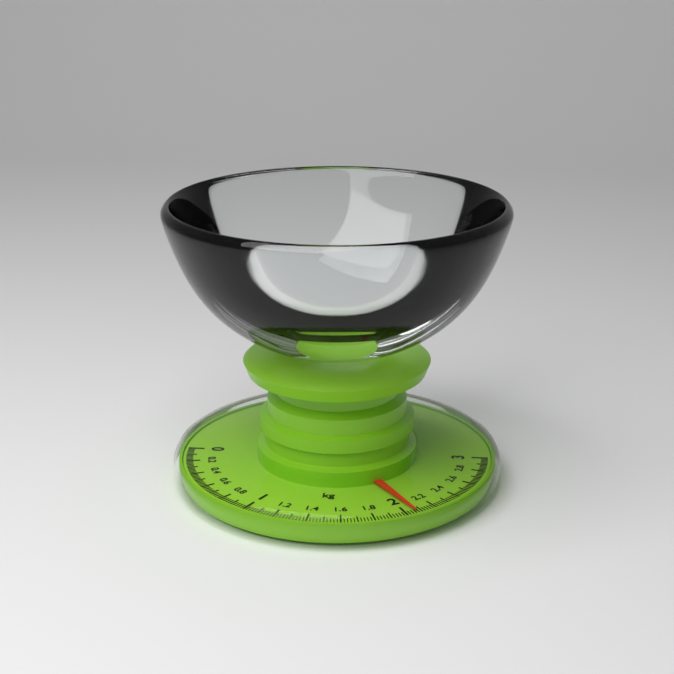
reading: 2.06 kg
